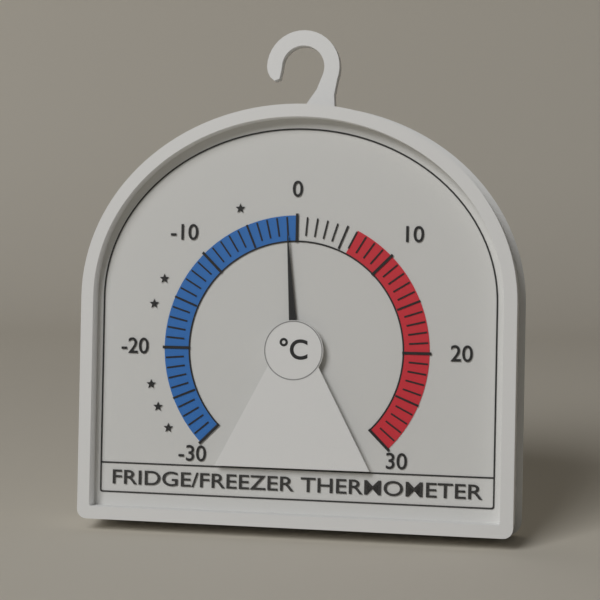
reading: -1 °C
